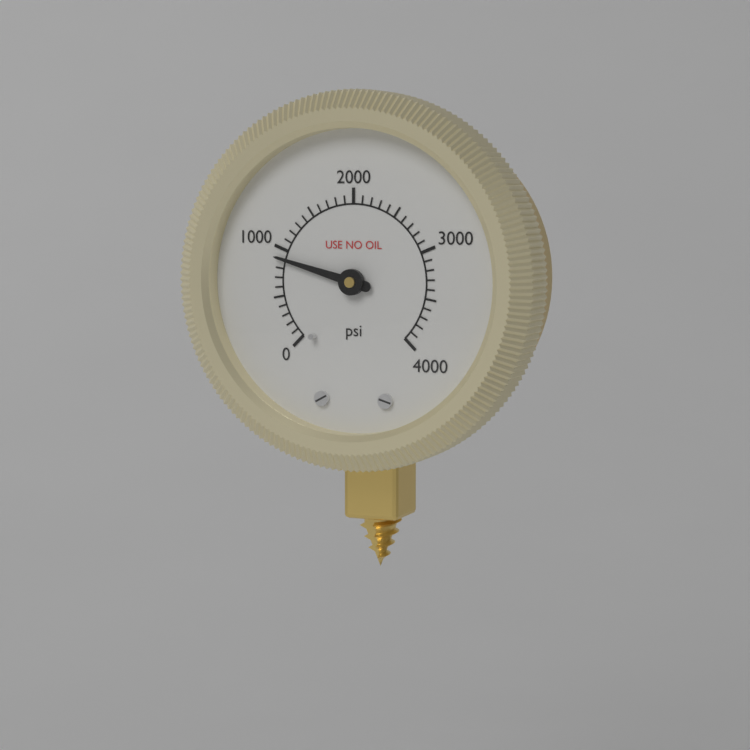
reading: 900 psi
